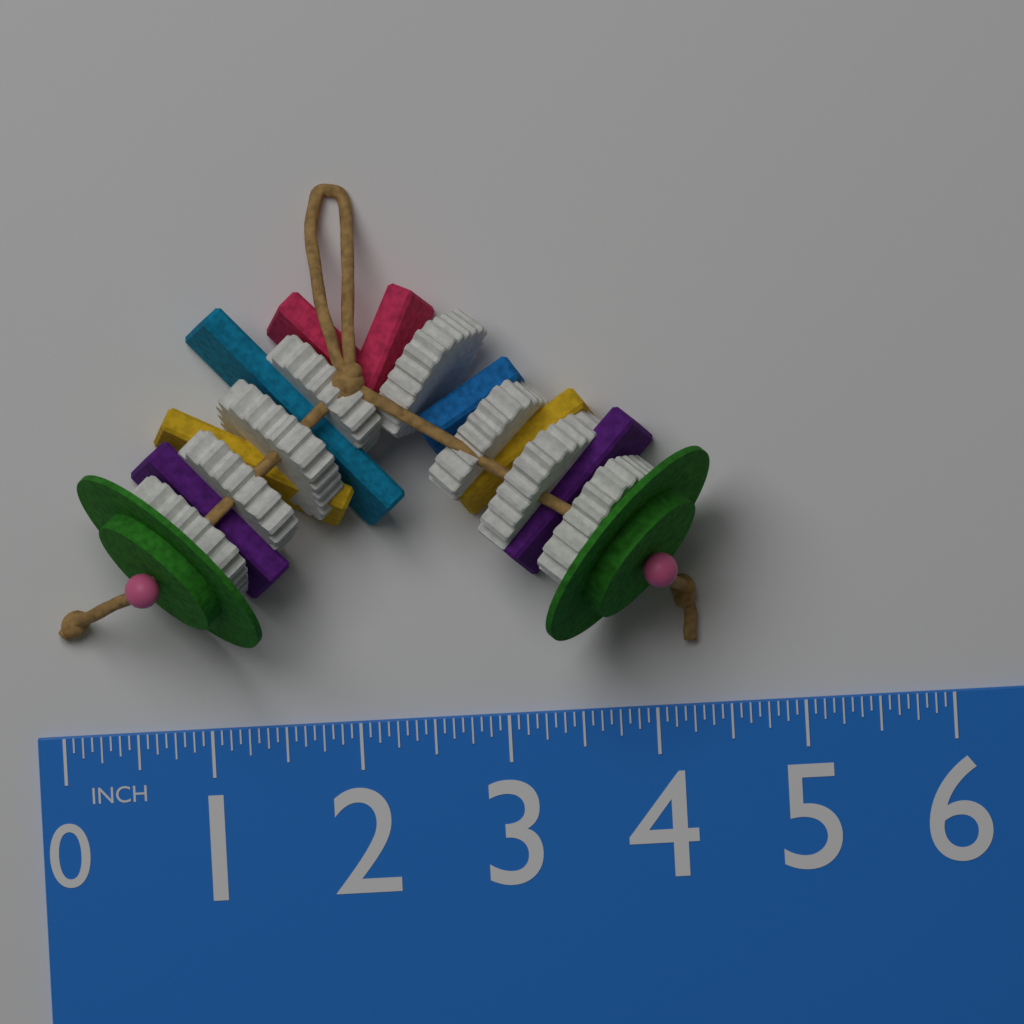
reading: 4.4375 in
